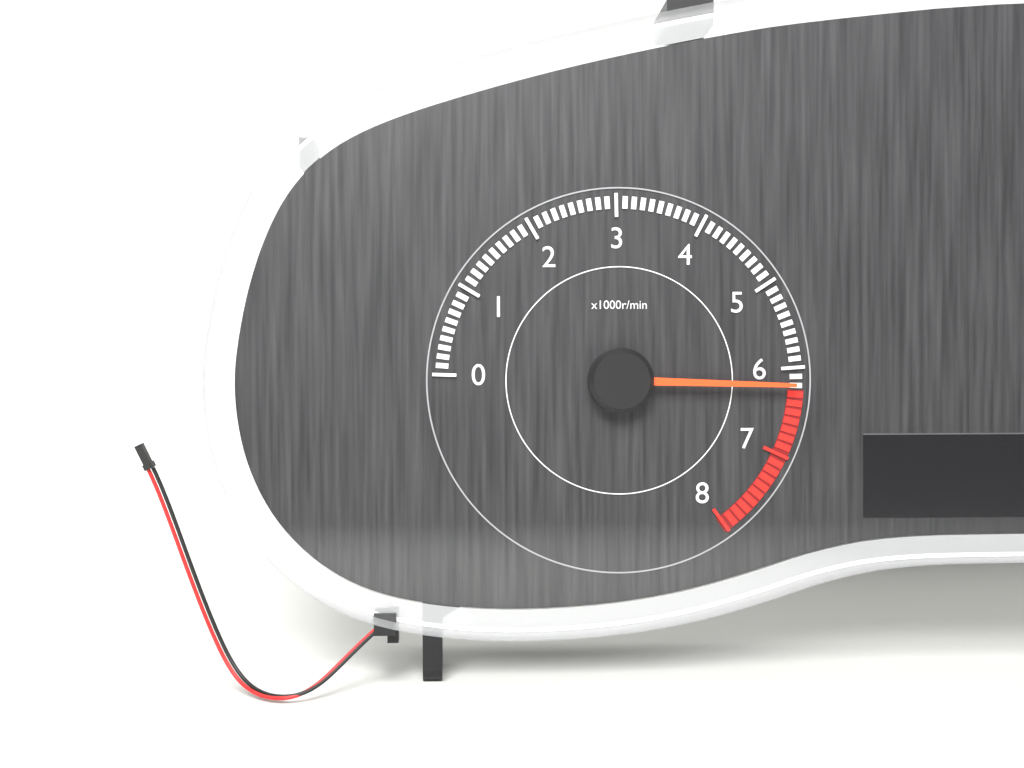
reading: 6200 r/min
